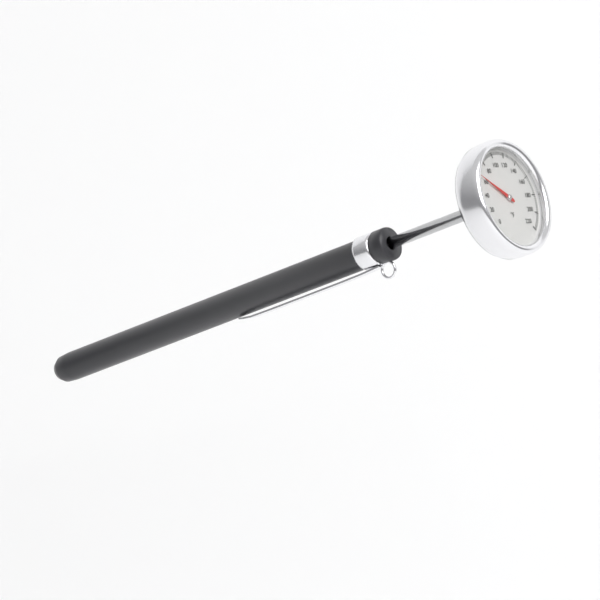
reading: 62 °F
